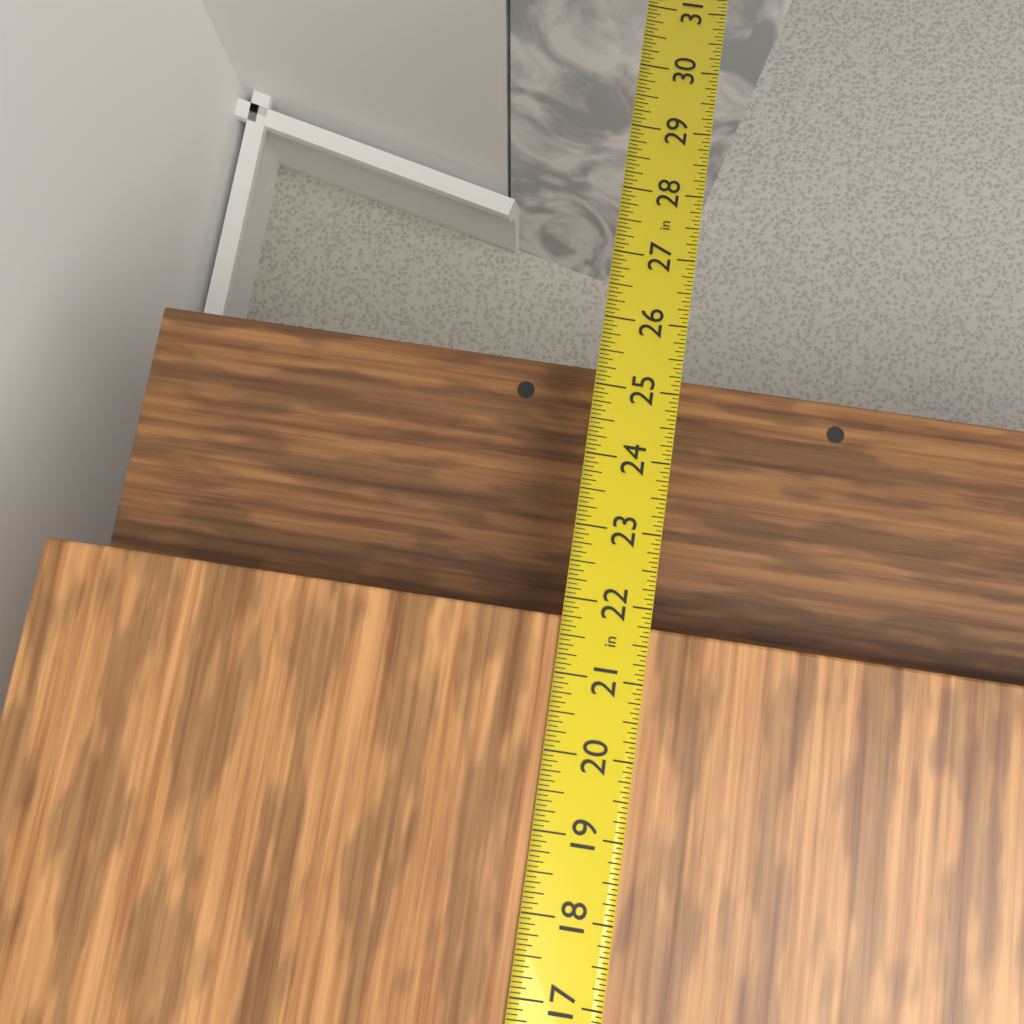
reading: 21.7500 in
